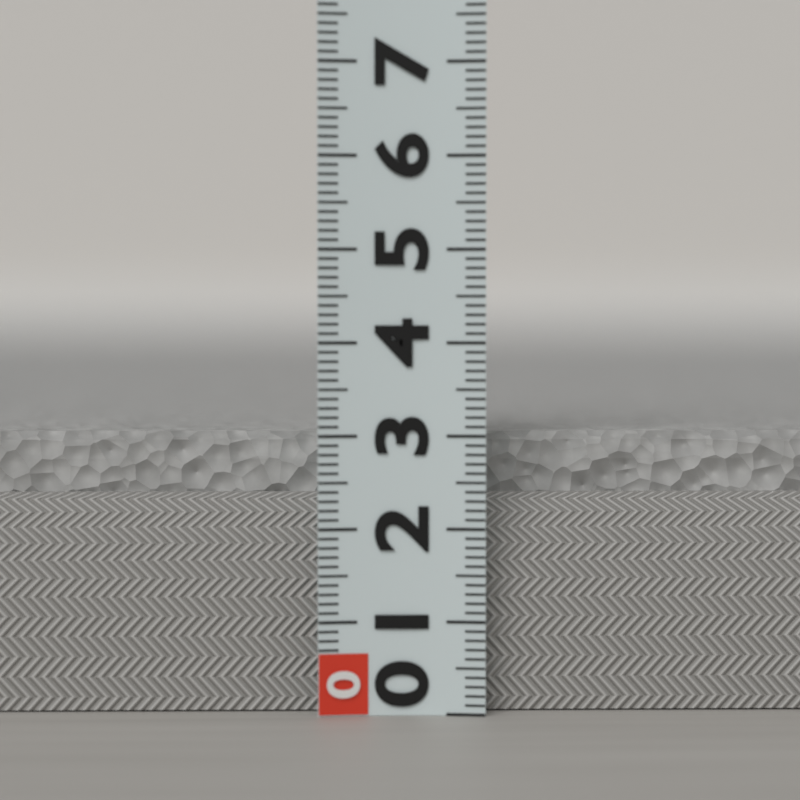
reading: 3.0 (no unit)
